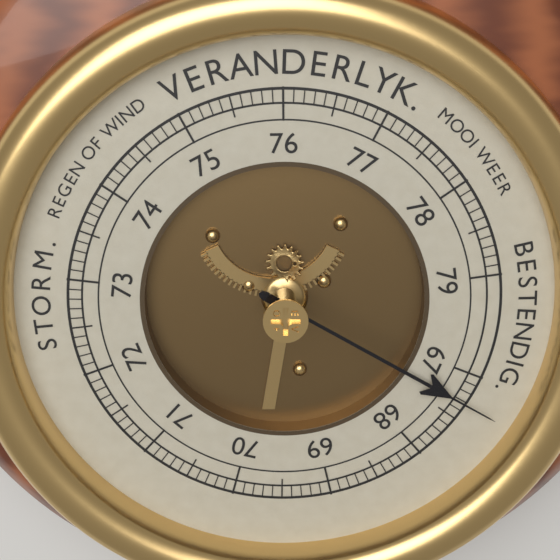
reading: 67.3 (no unit)
